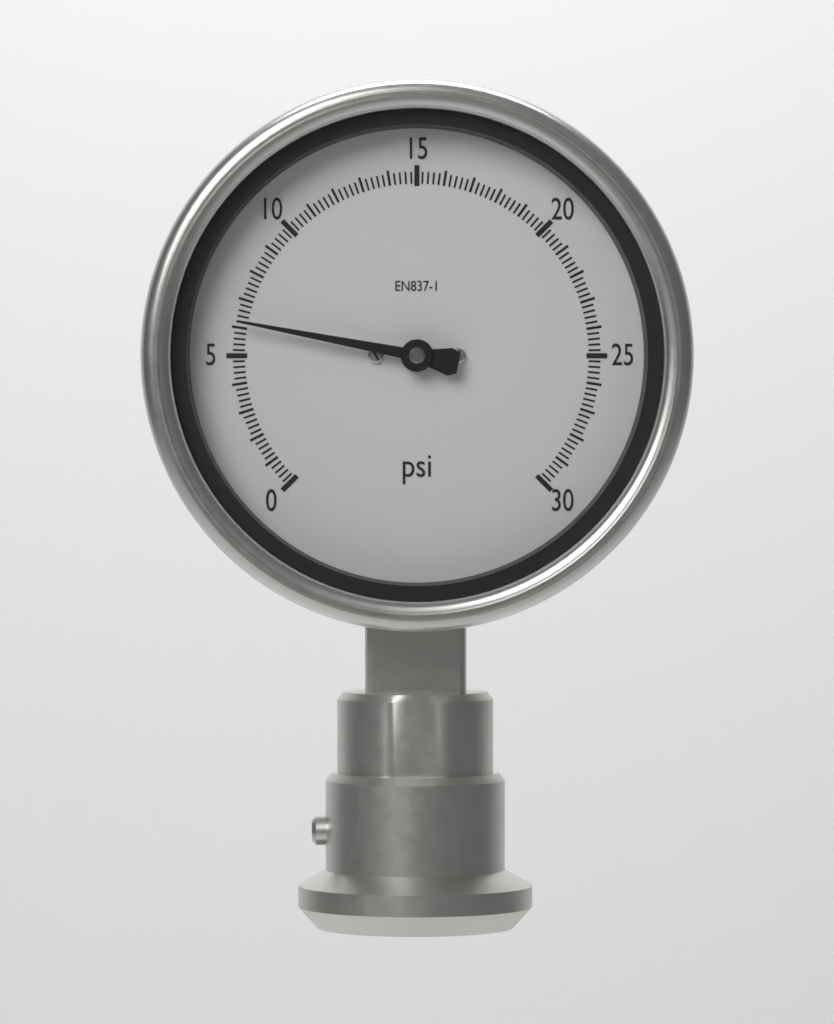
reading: 6.2 psi
